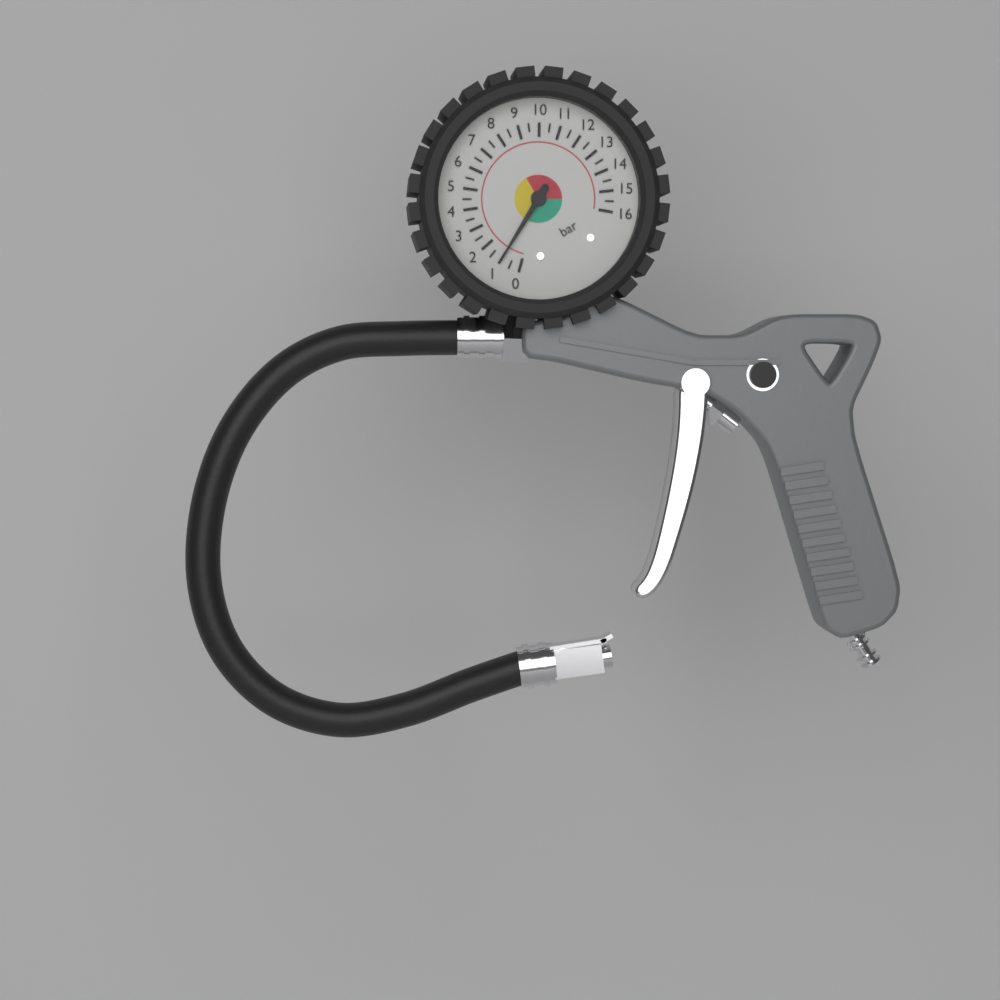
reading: 1.0 bar
